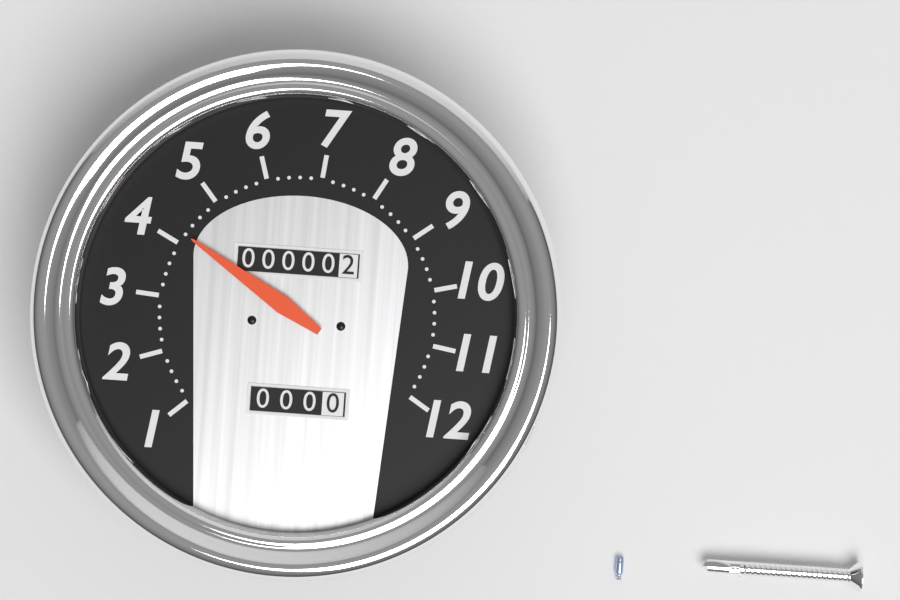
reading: 4.2 (no unit)
